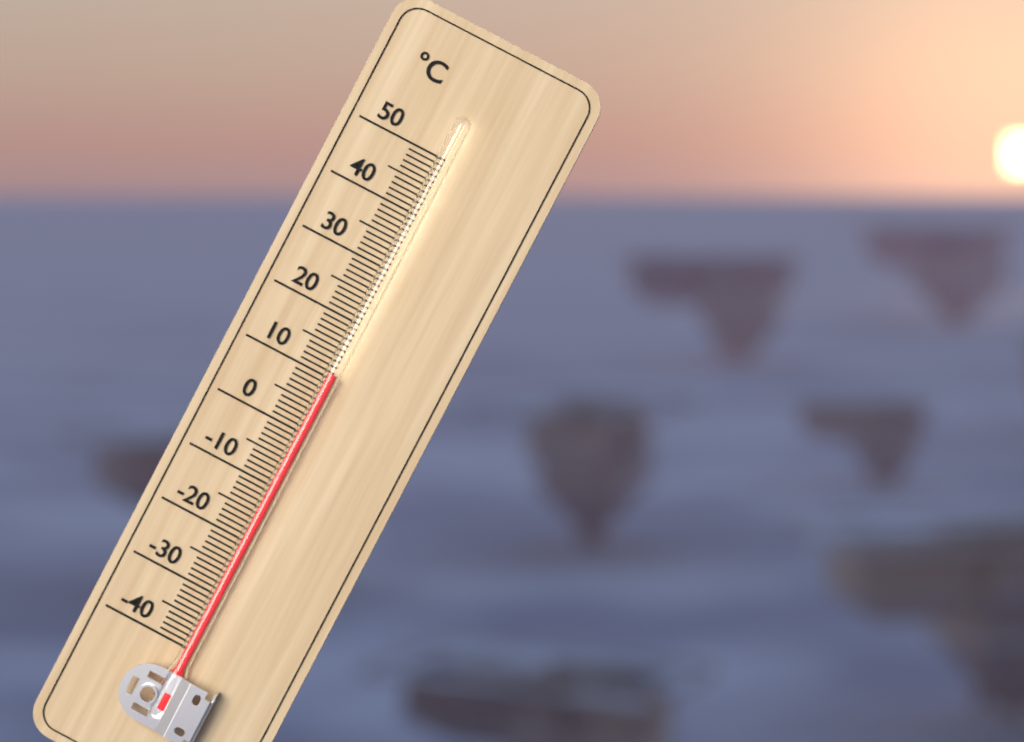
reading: 11 °C
